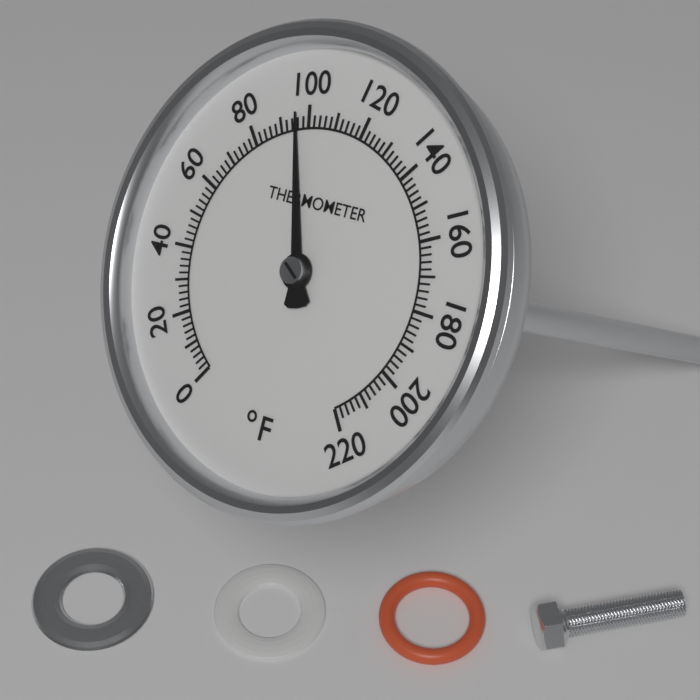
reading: 96 °F
